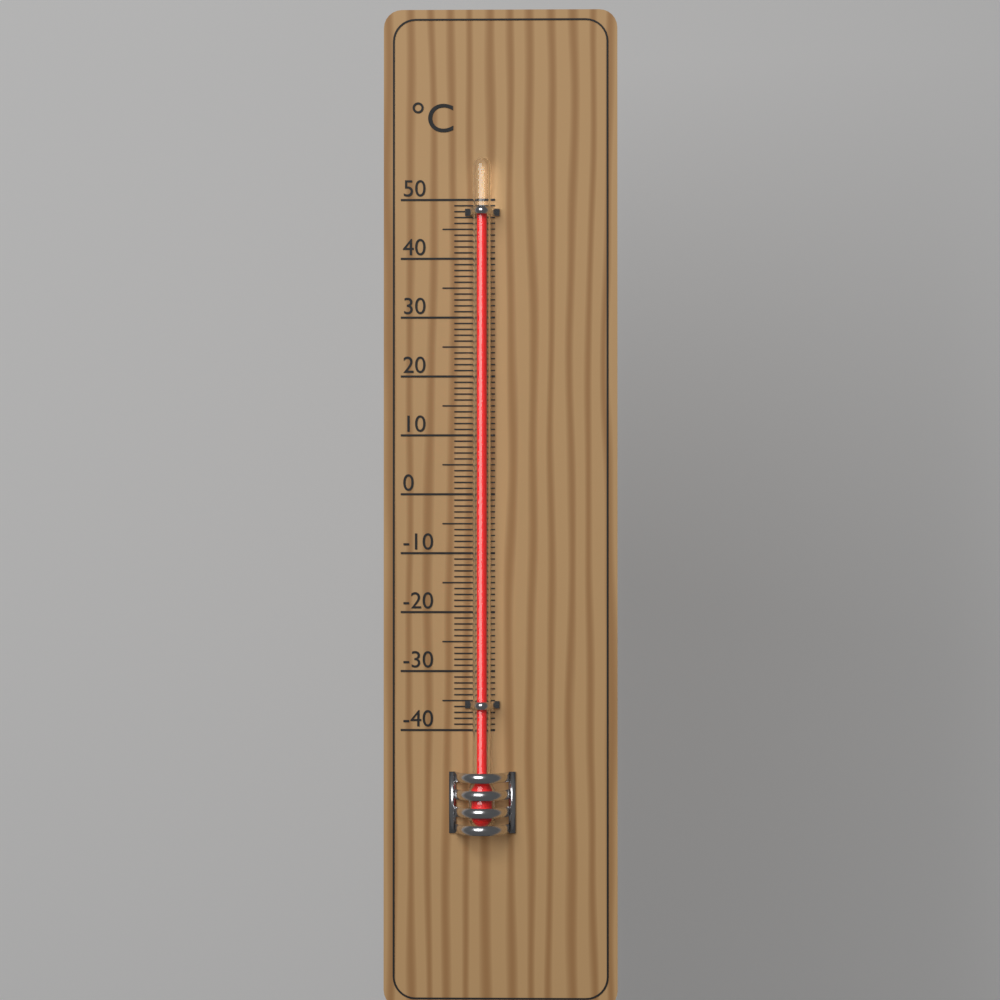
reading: 48 °C
